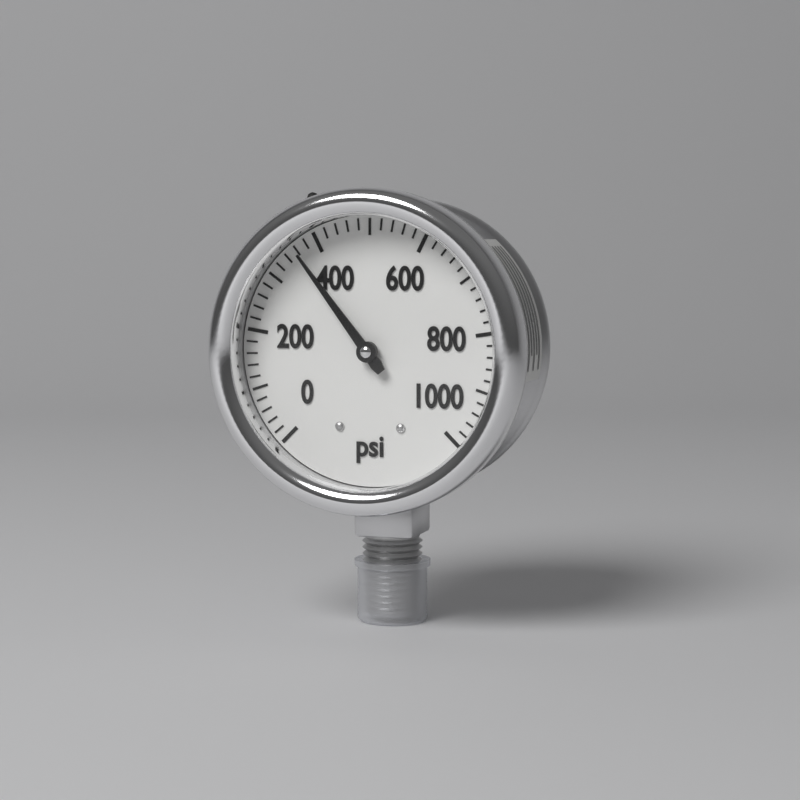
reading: 360 psi
